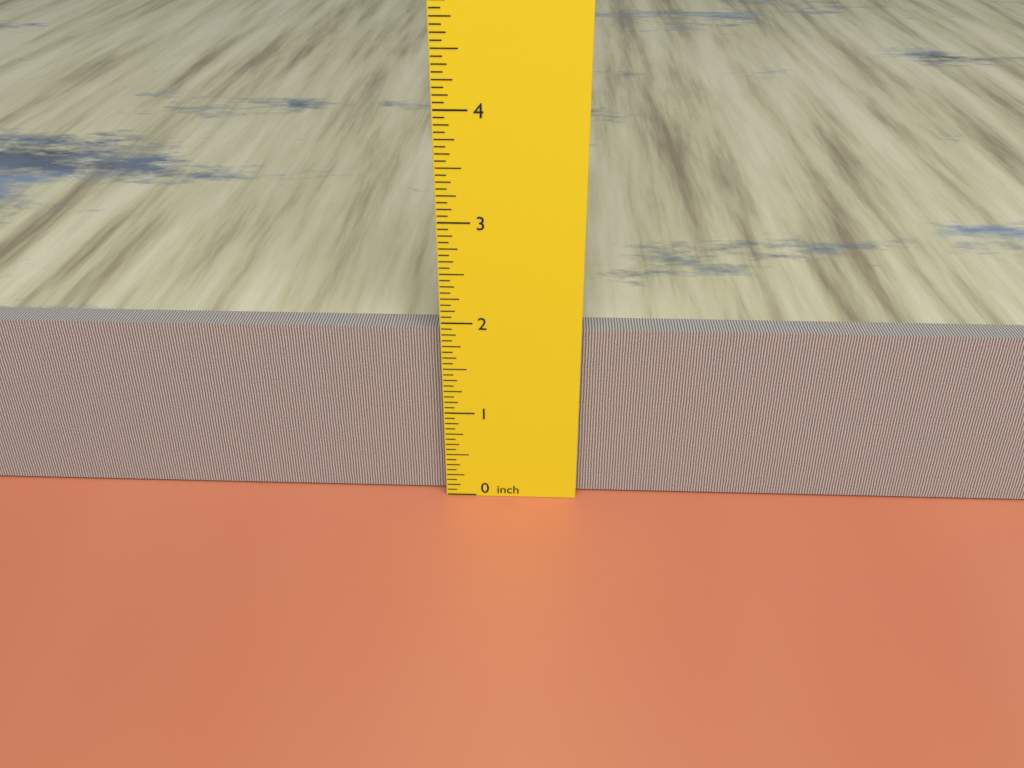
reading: 1.8750 inch
